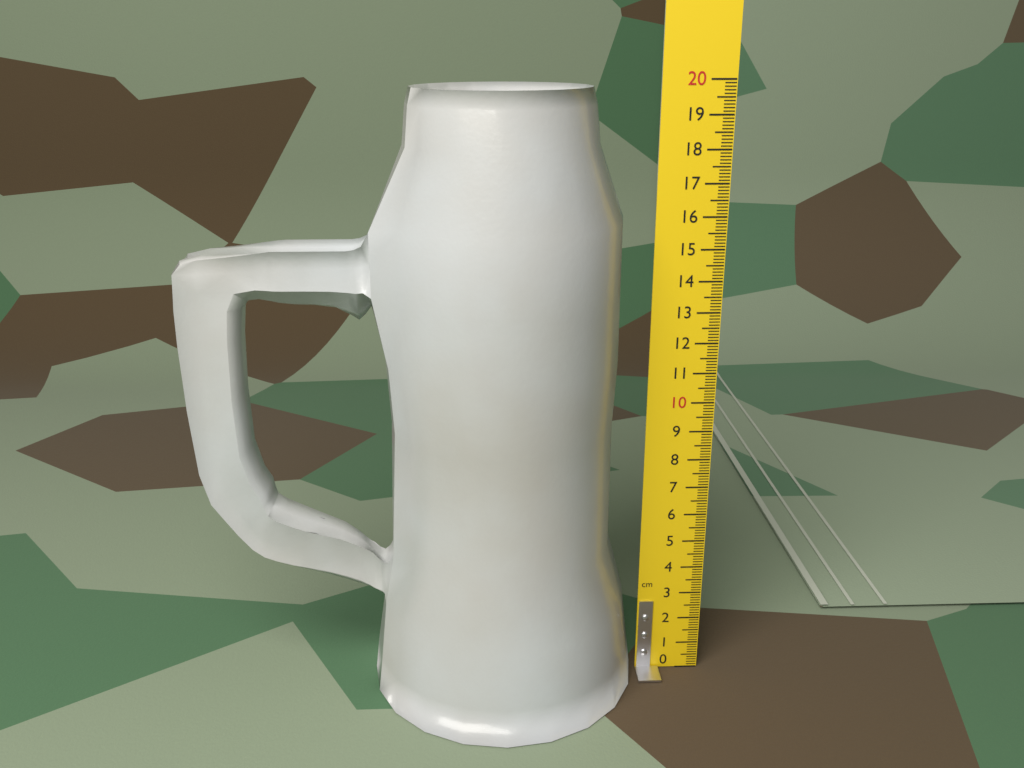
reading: 19.8 cm
